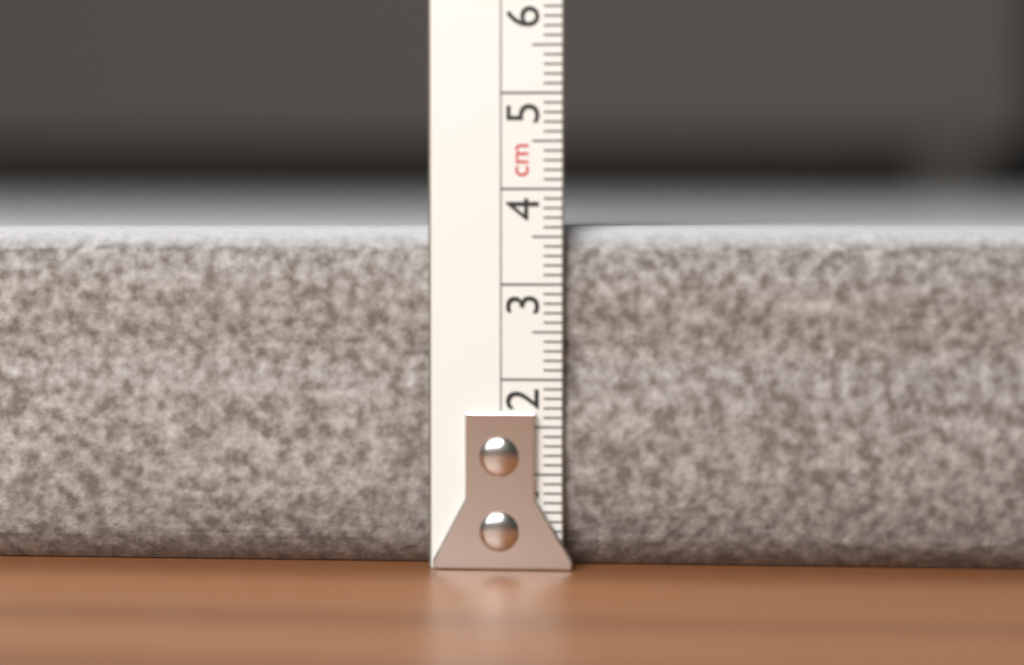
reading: 3.6 cm
